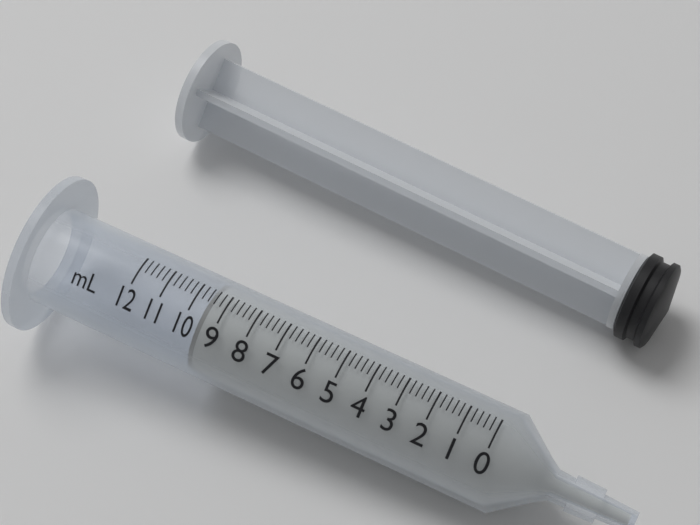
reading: 9.6 ml
